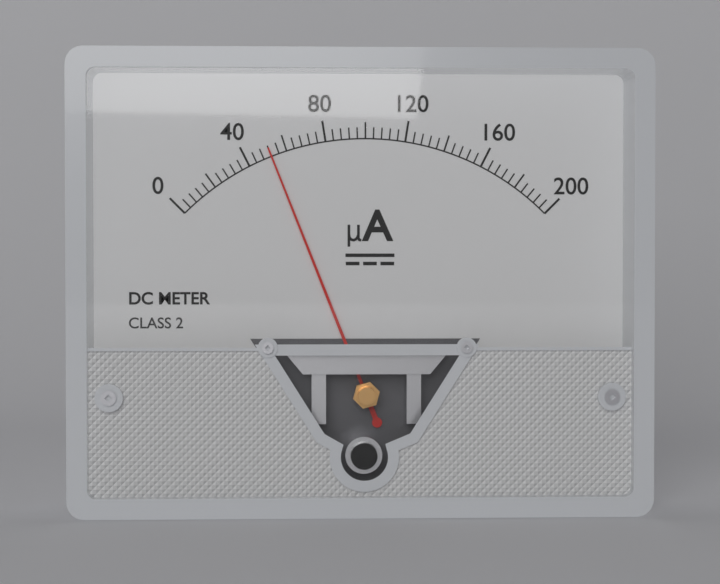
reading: 52 µA
